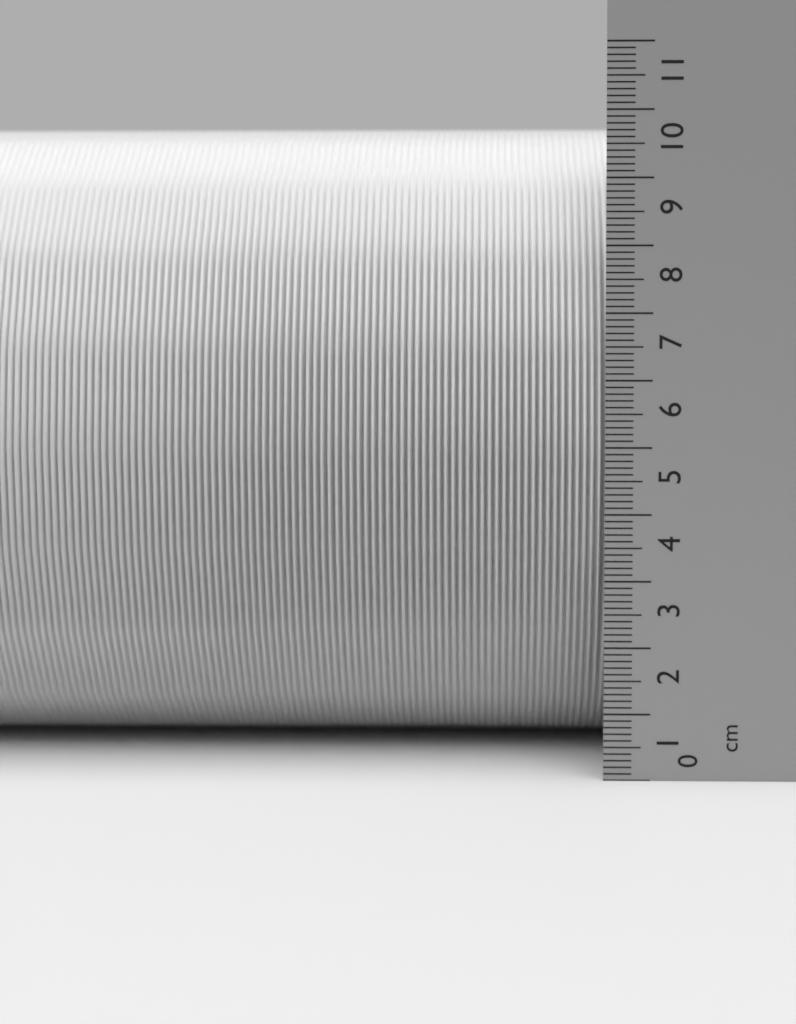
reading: 10.0 cm
